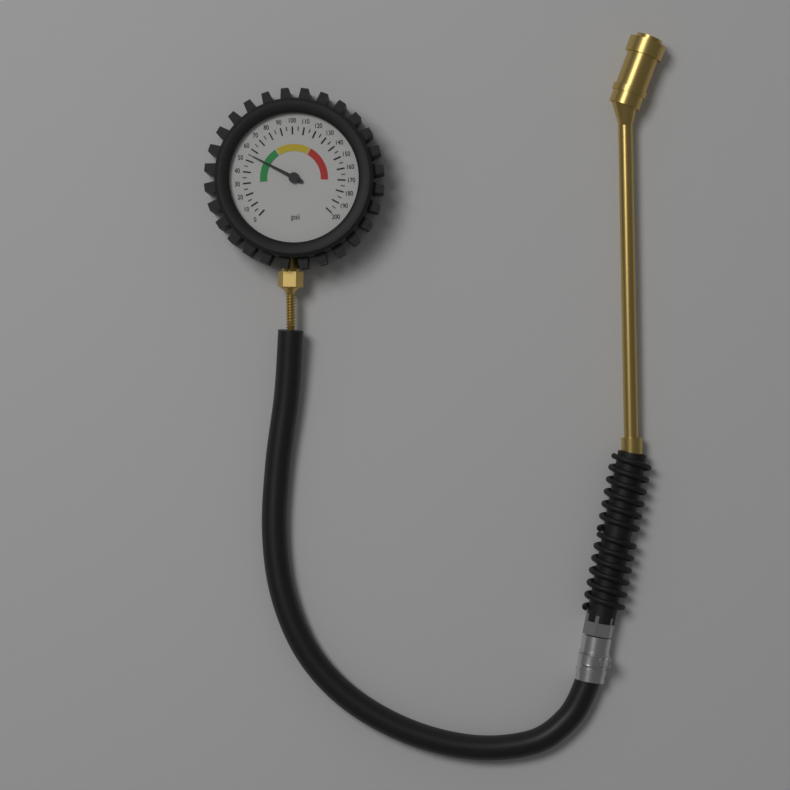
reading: 55 psi
